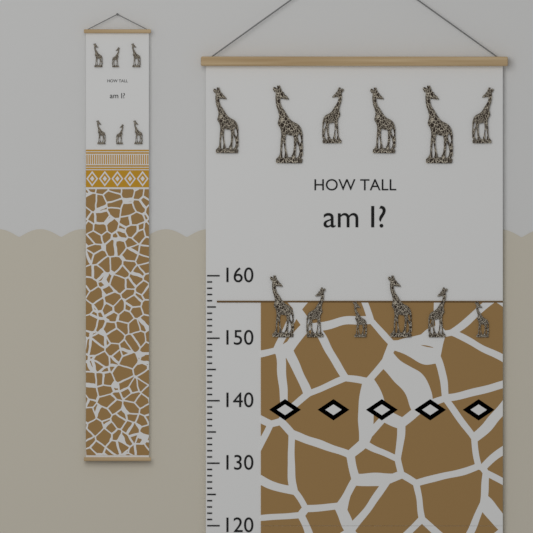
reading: 156 (no unit)
